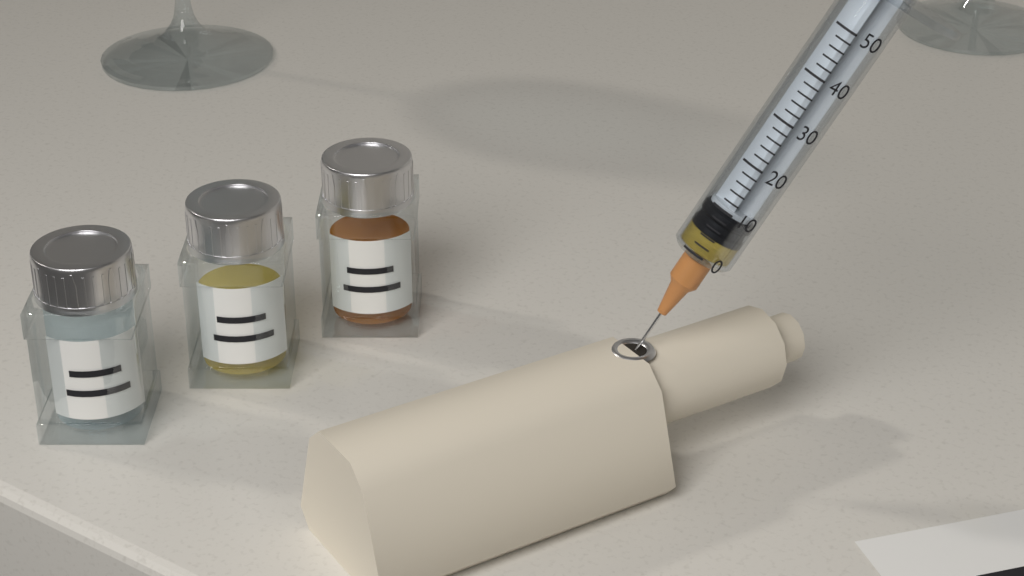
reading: 4 (no unit)
